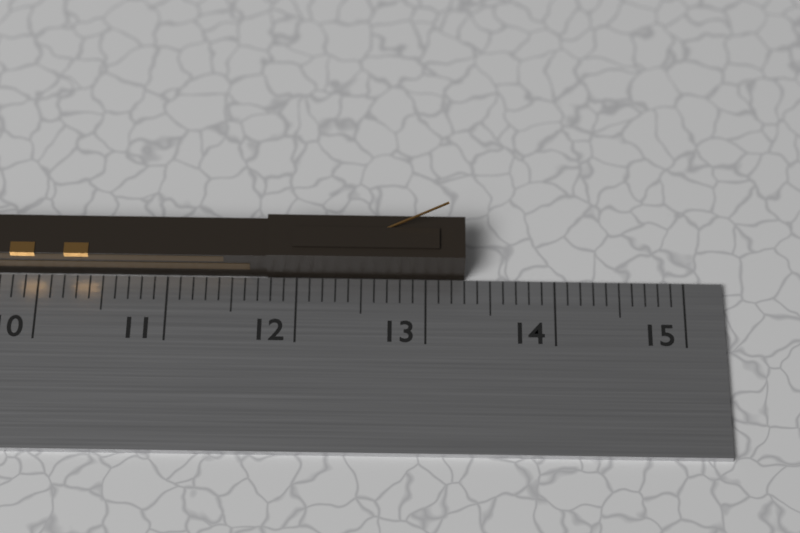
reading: 13.3 cm
